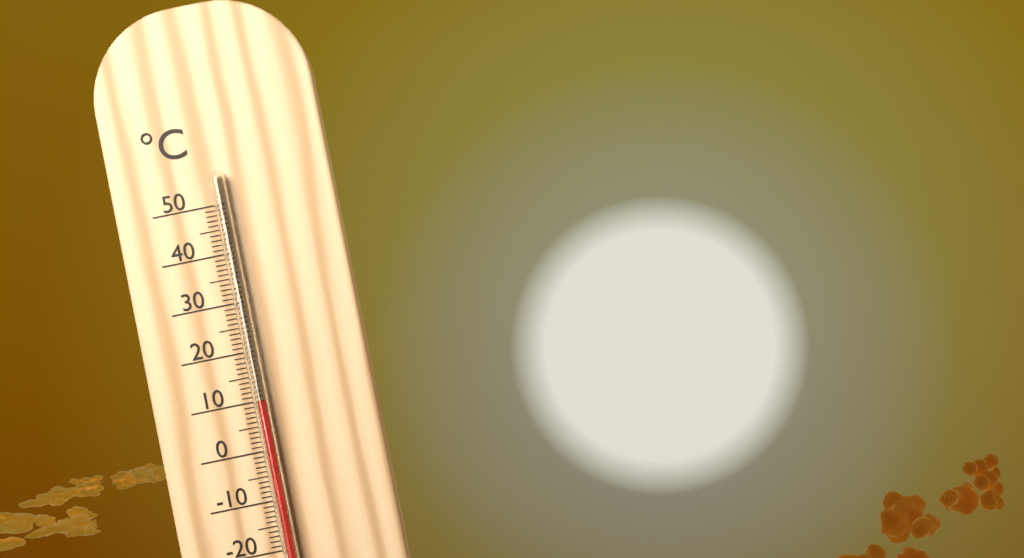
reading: 10 °C
